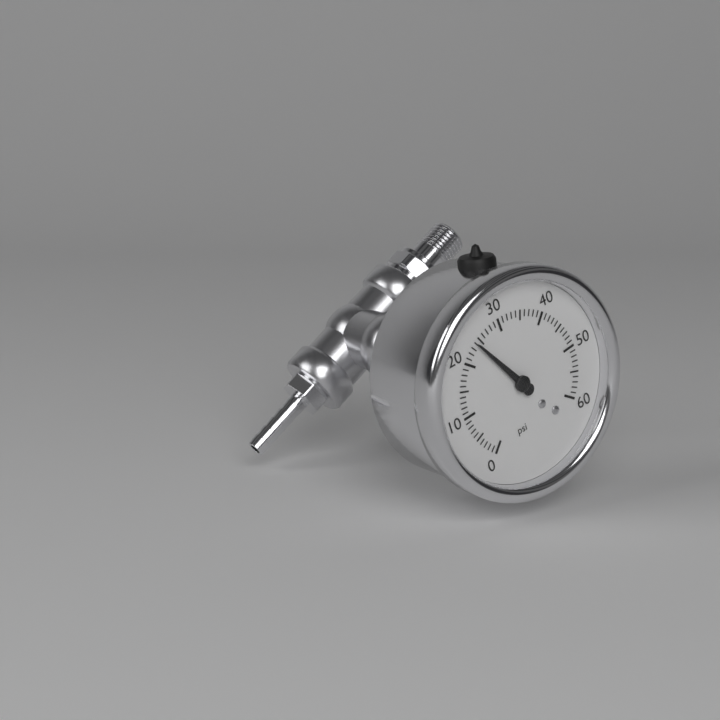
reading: 24 psi
